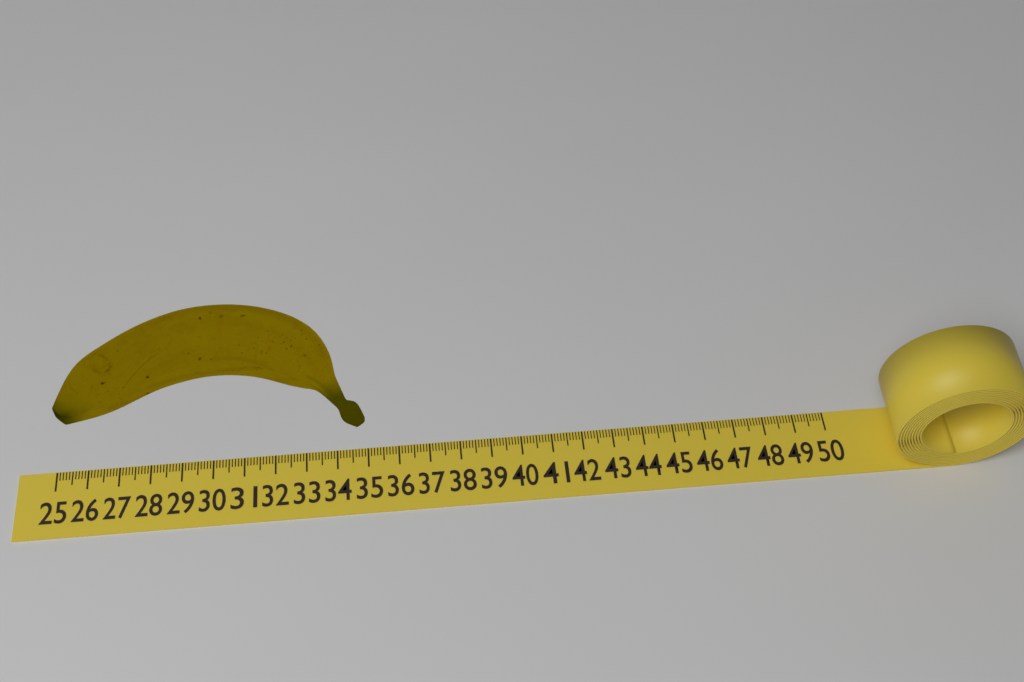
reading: 35.0 (no unit)
